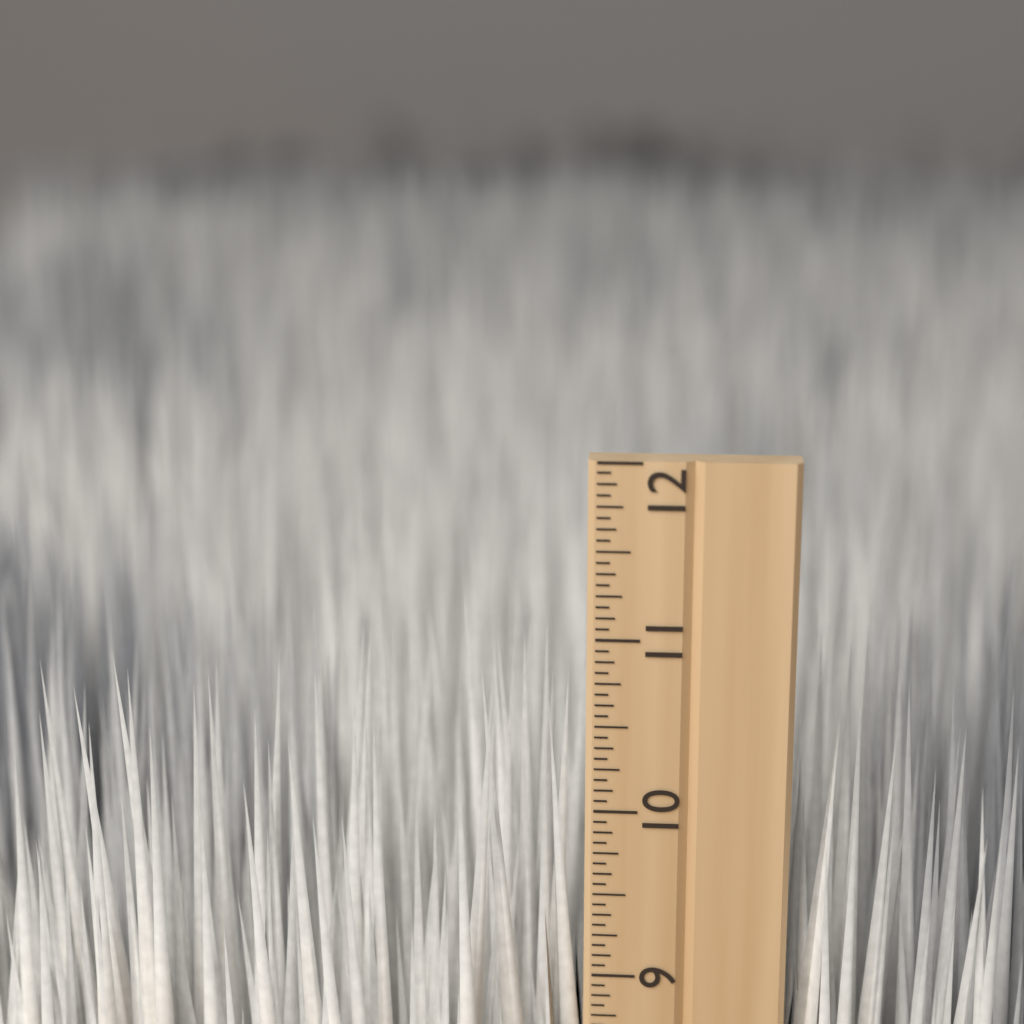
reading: 10.8750 inch
